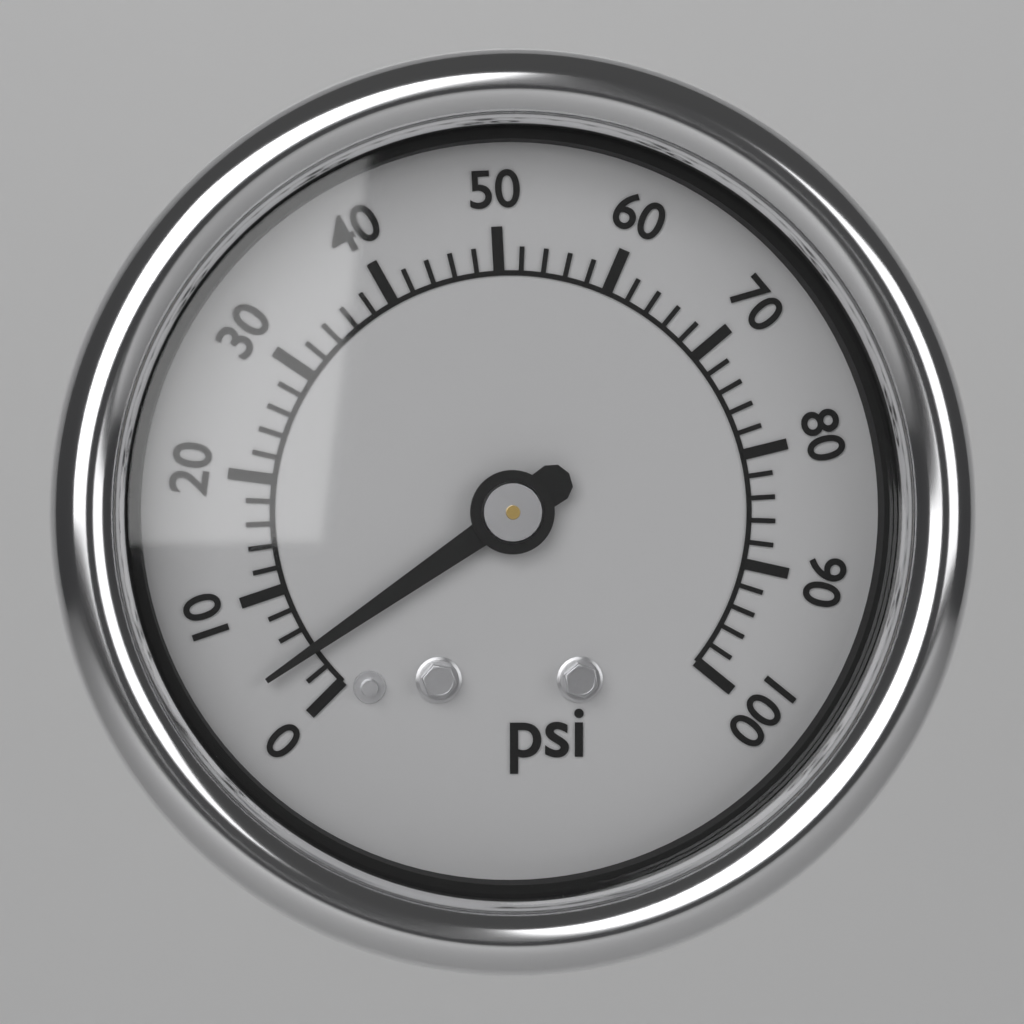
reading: 4 psi
